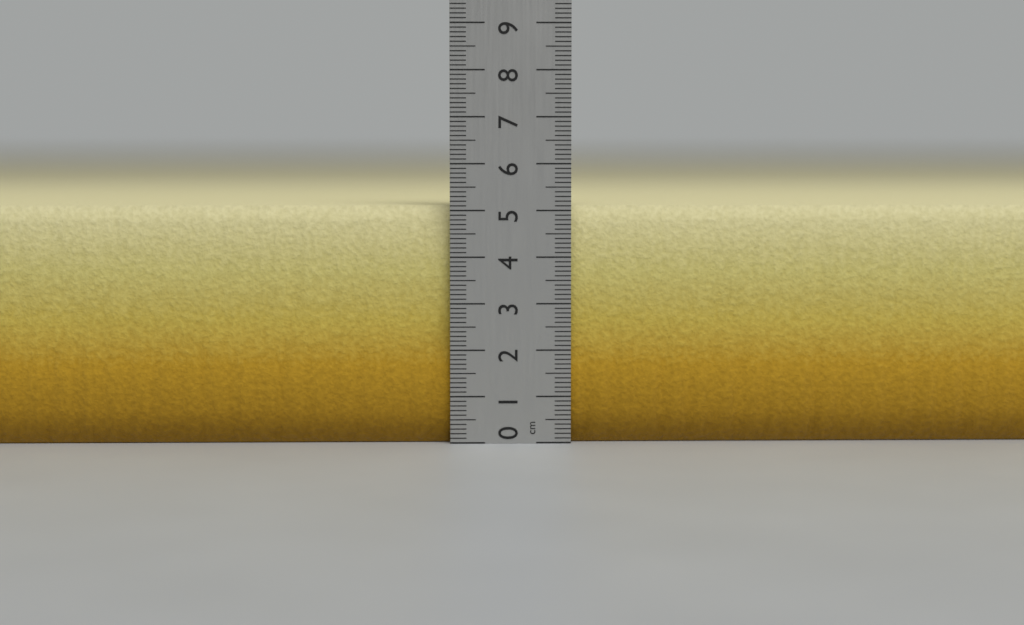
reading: 5.1 cm
